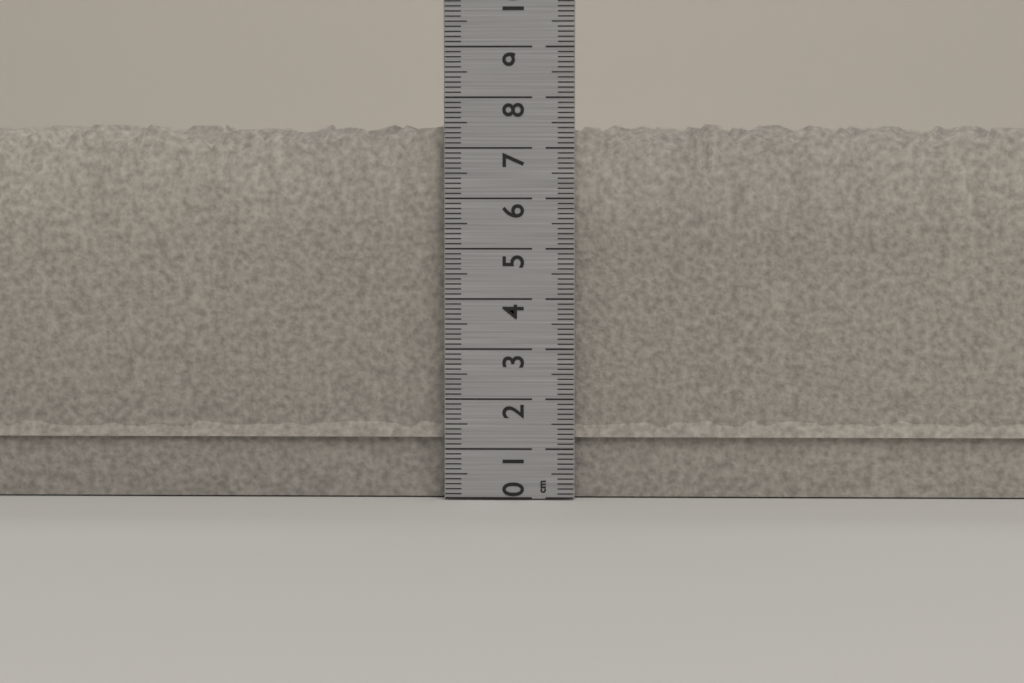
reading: 7.6 cm
